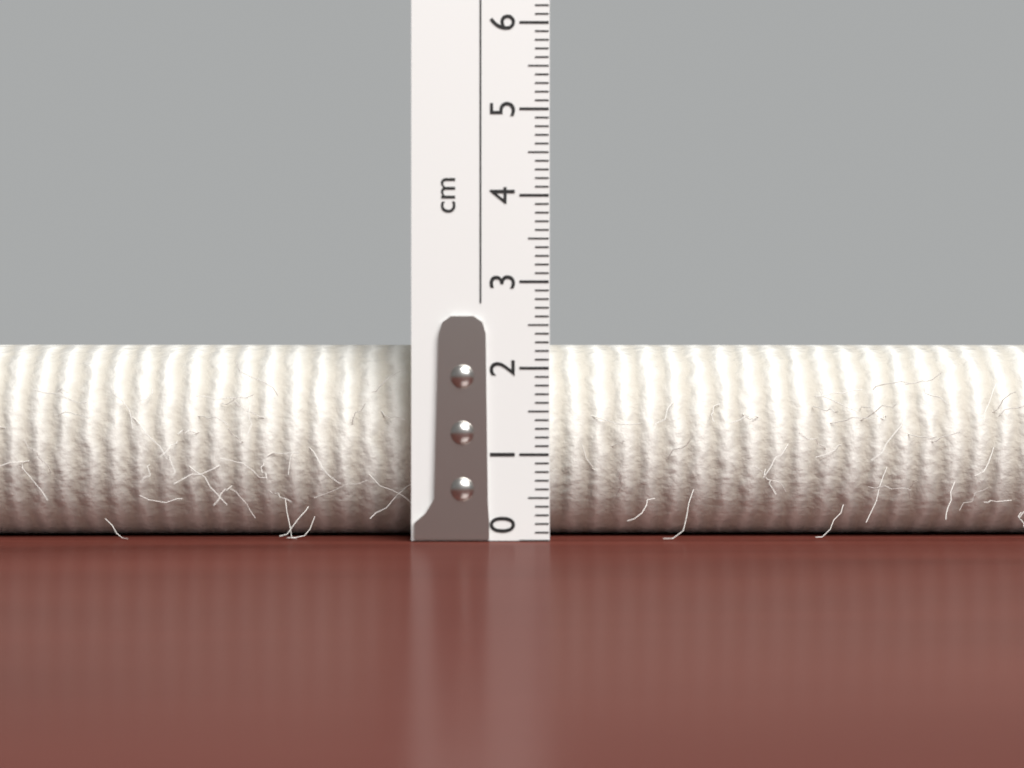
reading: 2.3 cm
